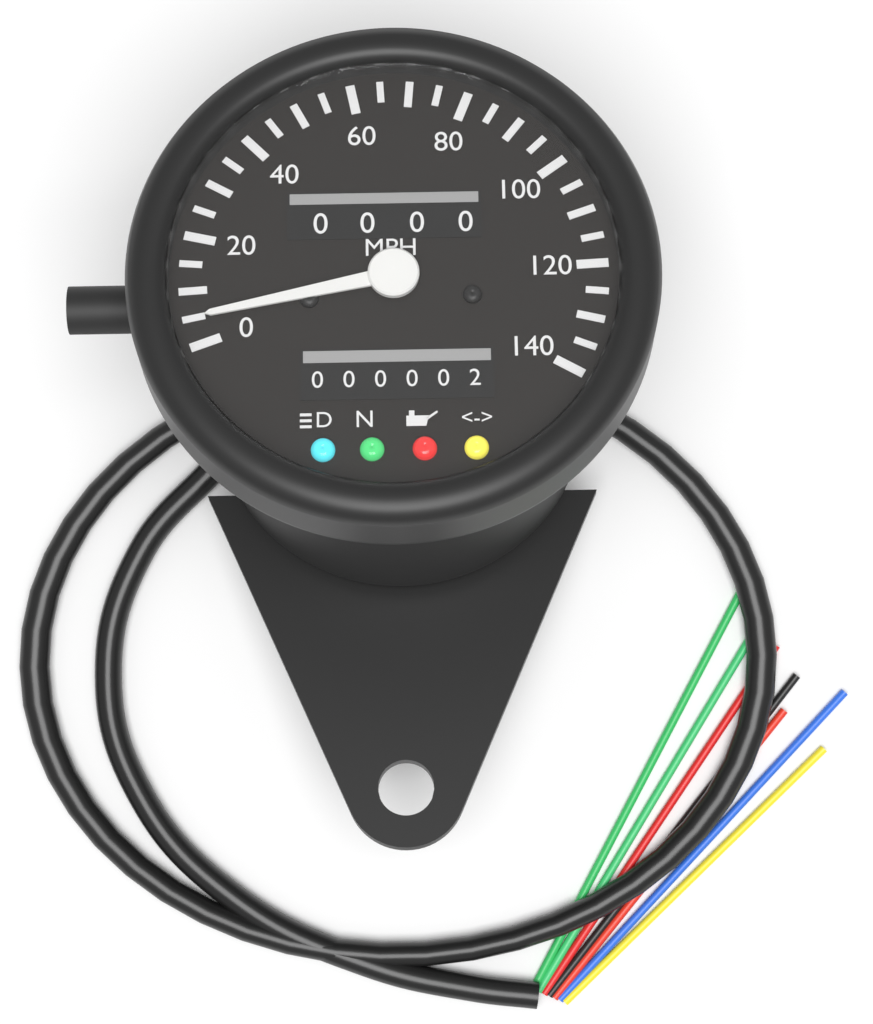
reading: 5 MPH
